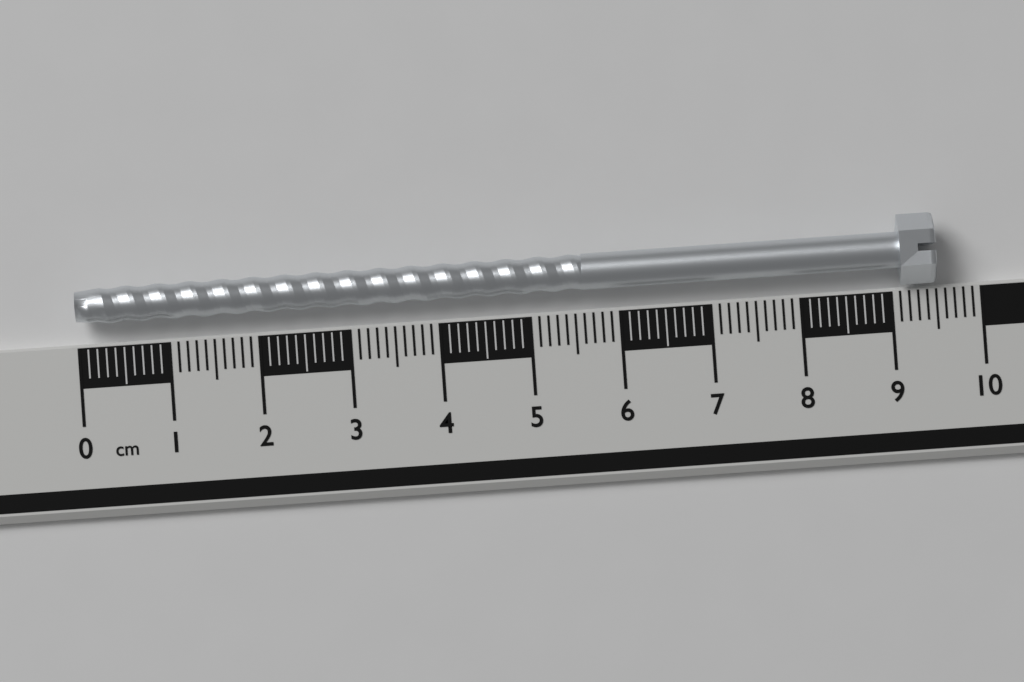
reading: 9.5 cm
